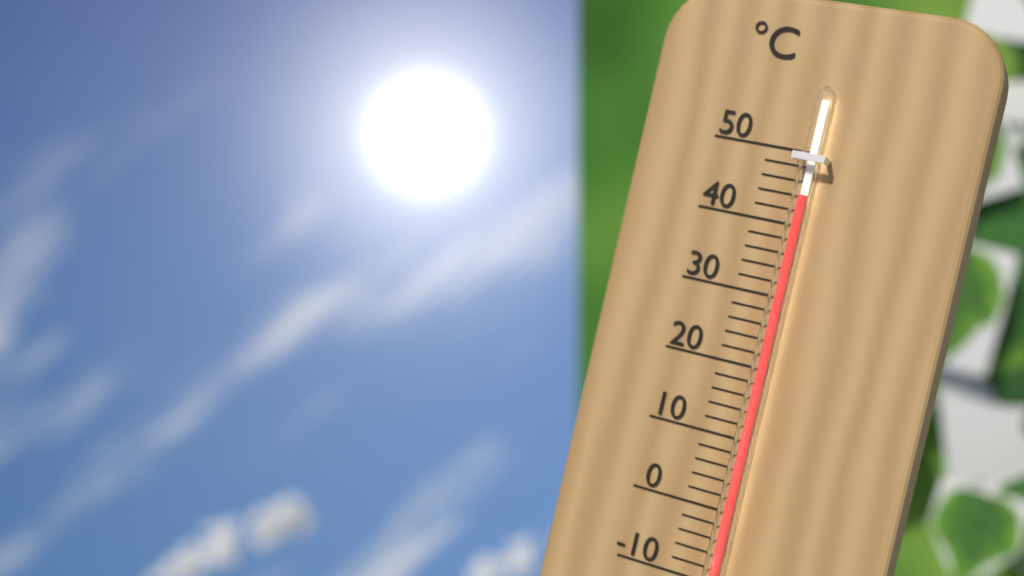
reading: 44 °C
